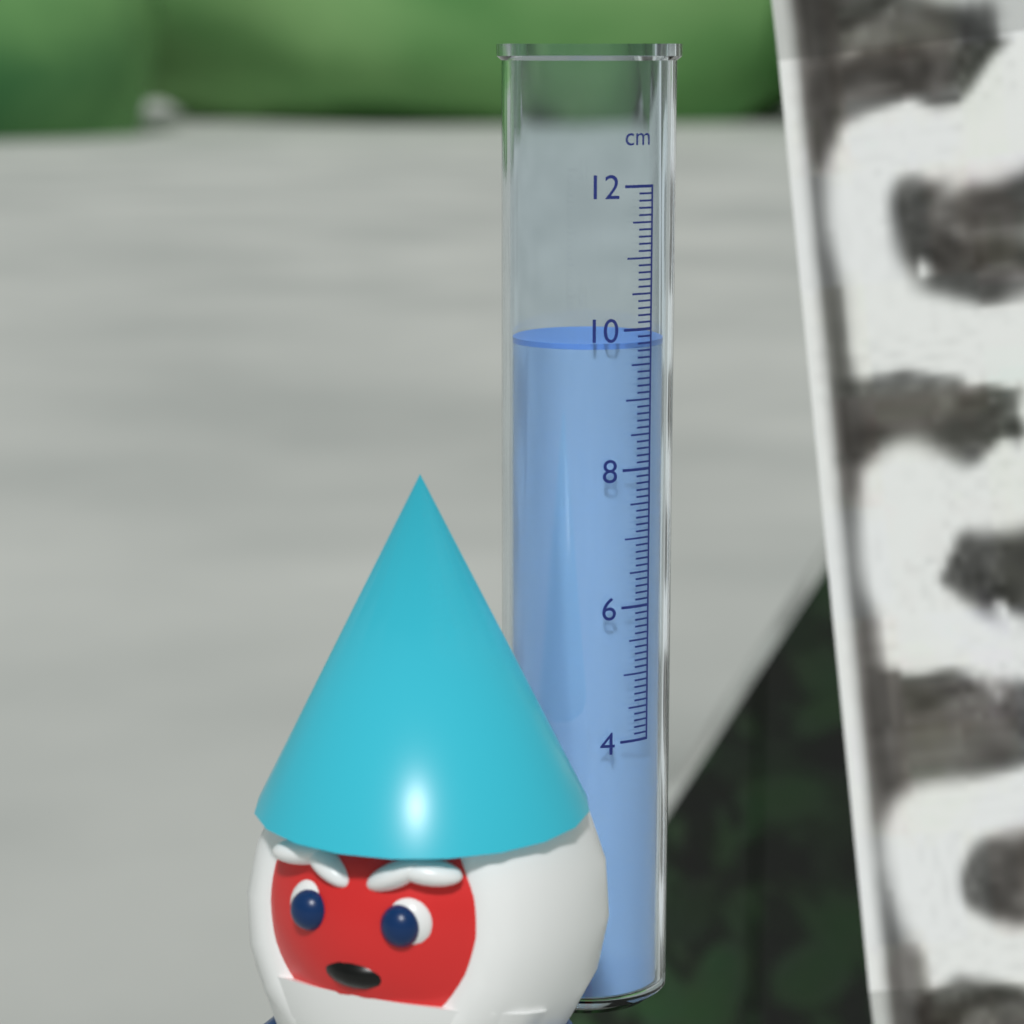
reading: 9.8 cm
